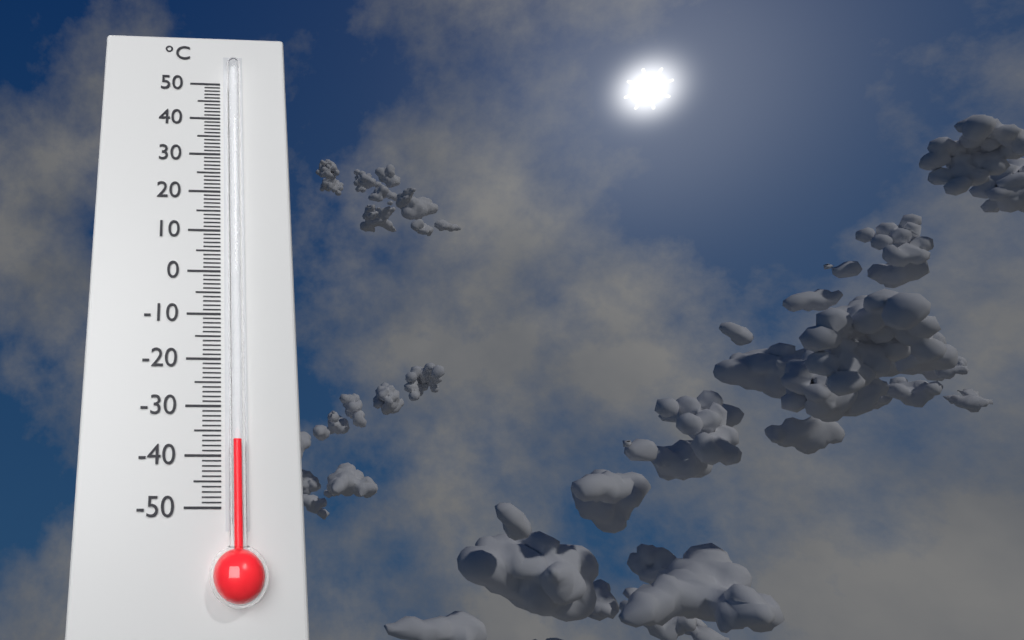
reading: -37 °C
